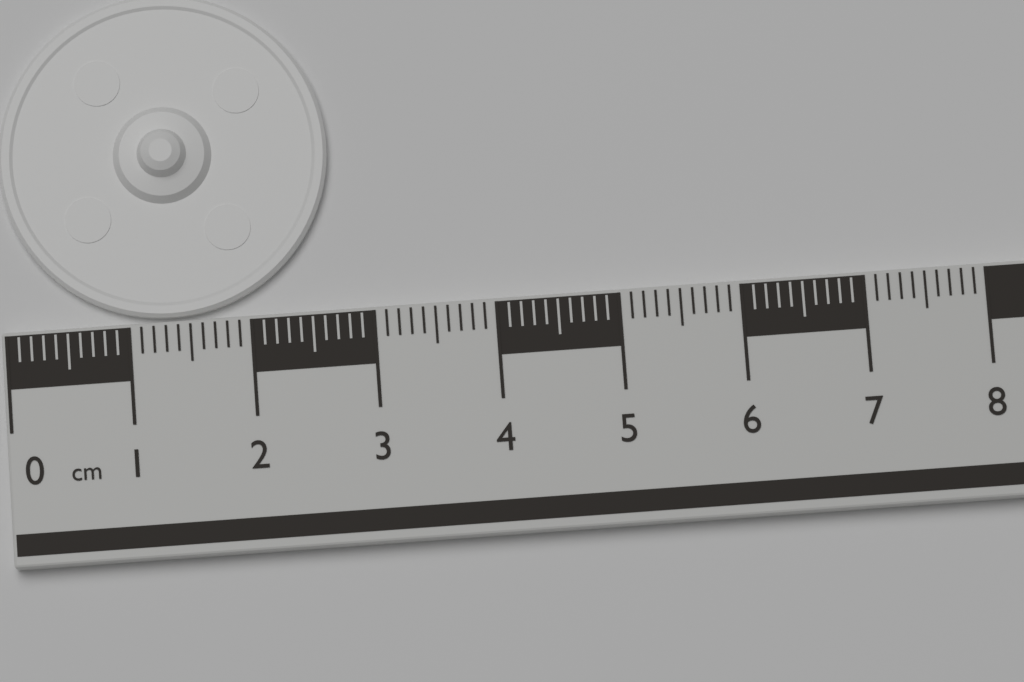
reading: 2.7 cm
